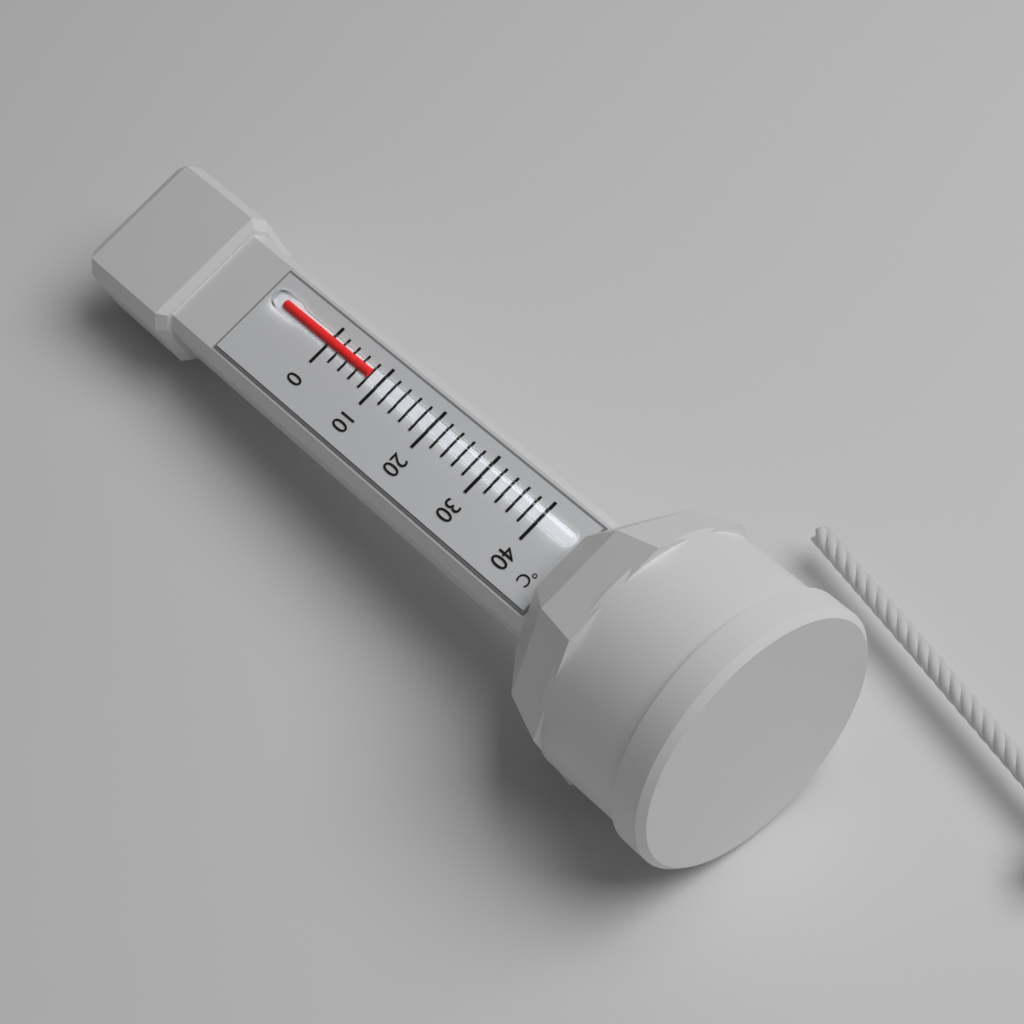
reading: 8 °C
